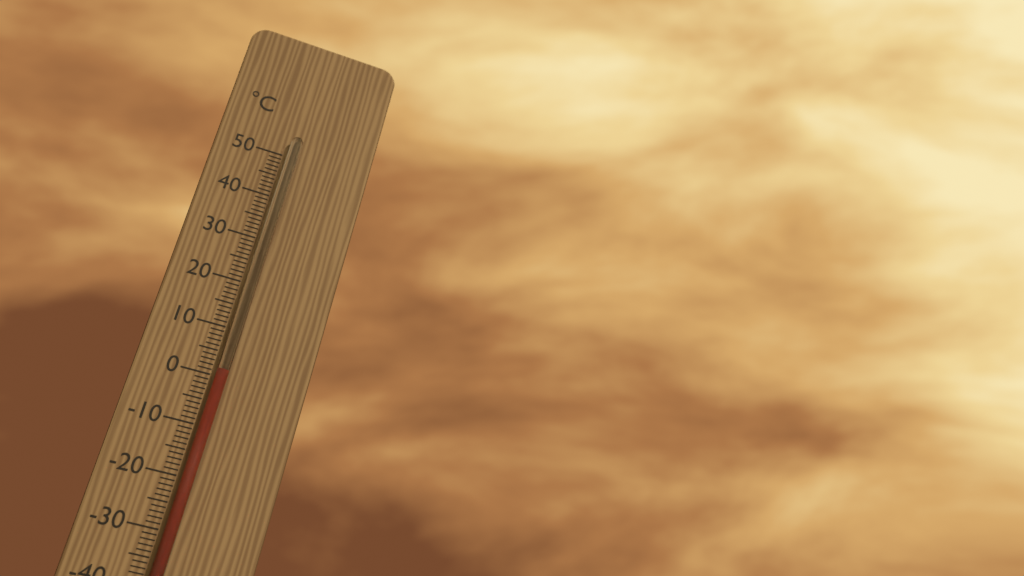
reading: 1 °C
